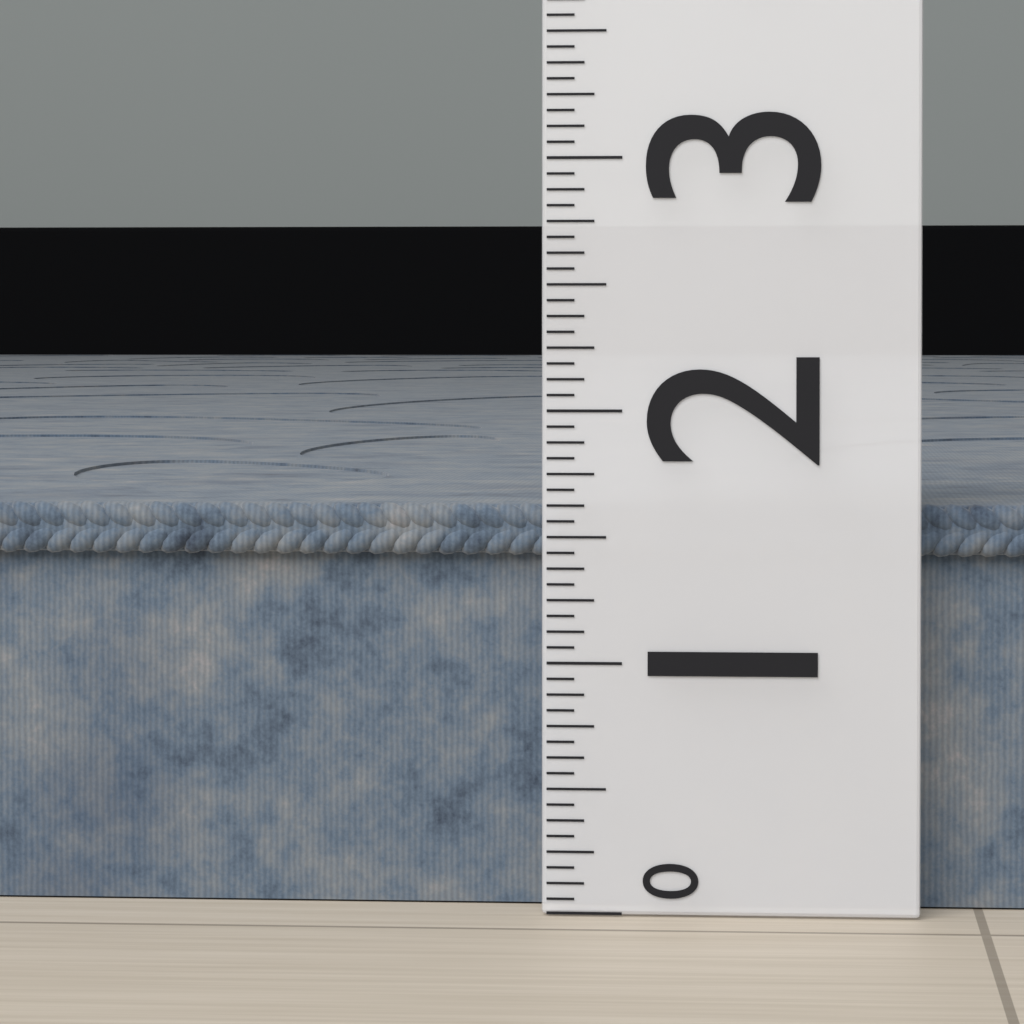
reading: 1.6250 (no unit)
